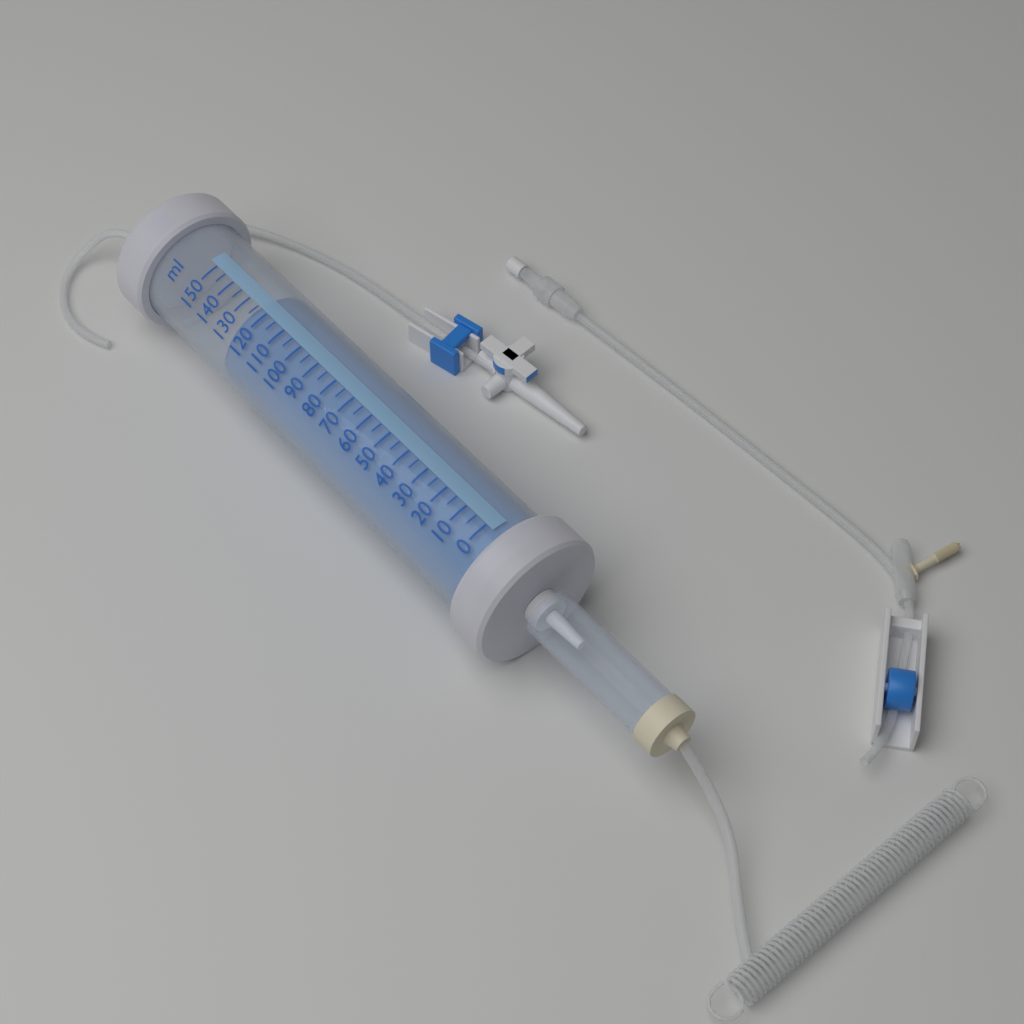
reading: 125 ml
